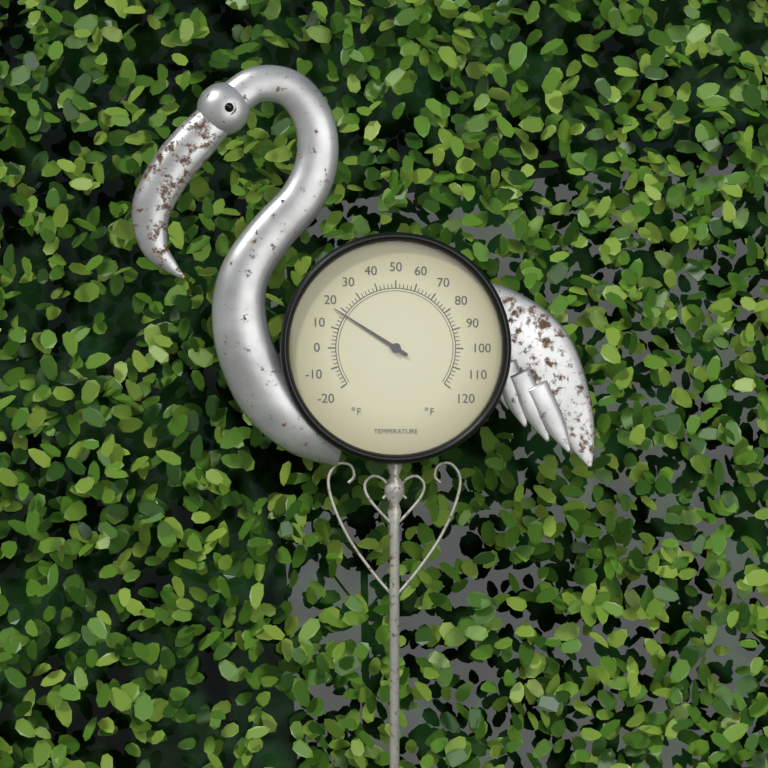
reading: 18 °F
